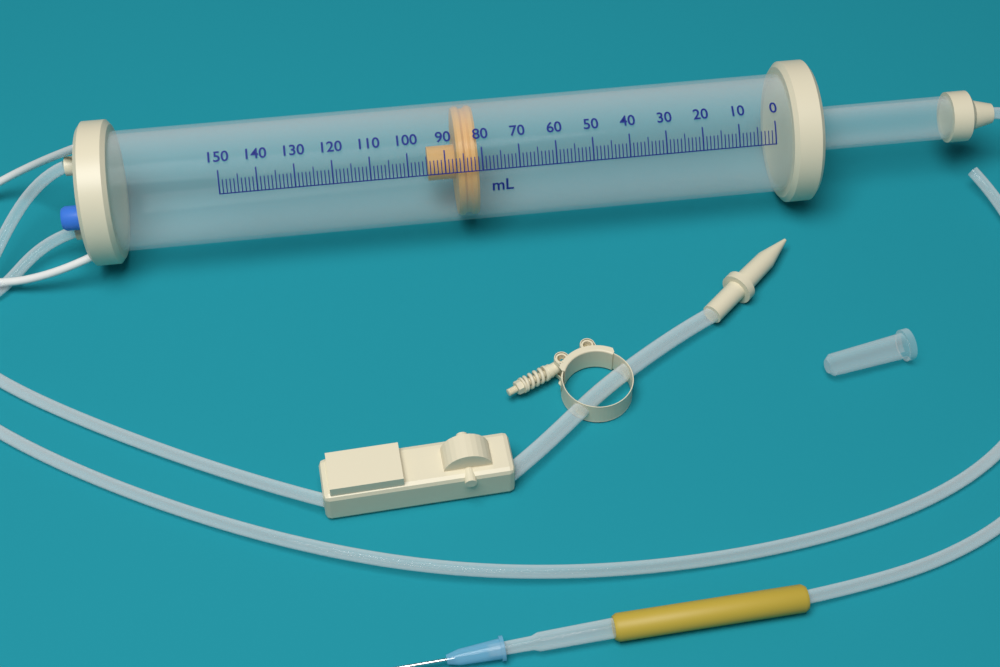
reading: 81 ml
